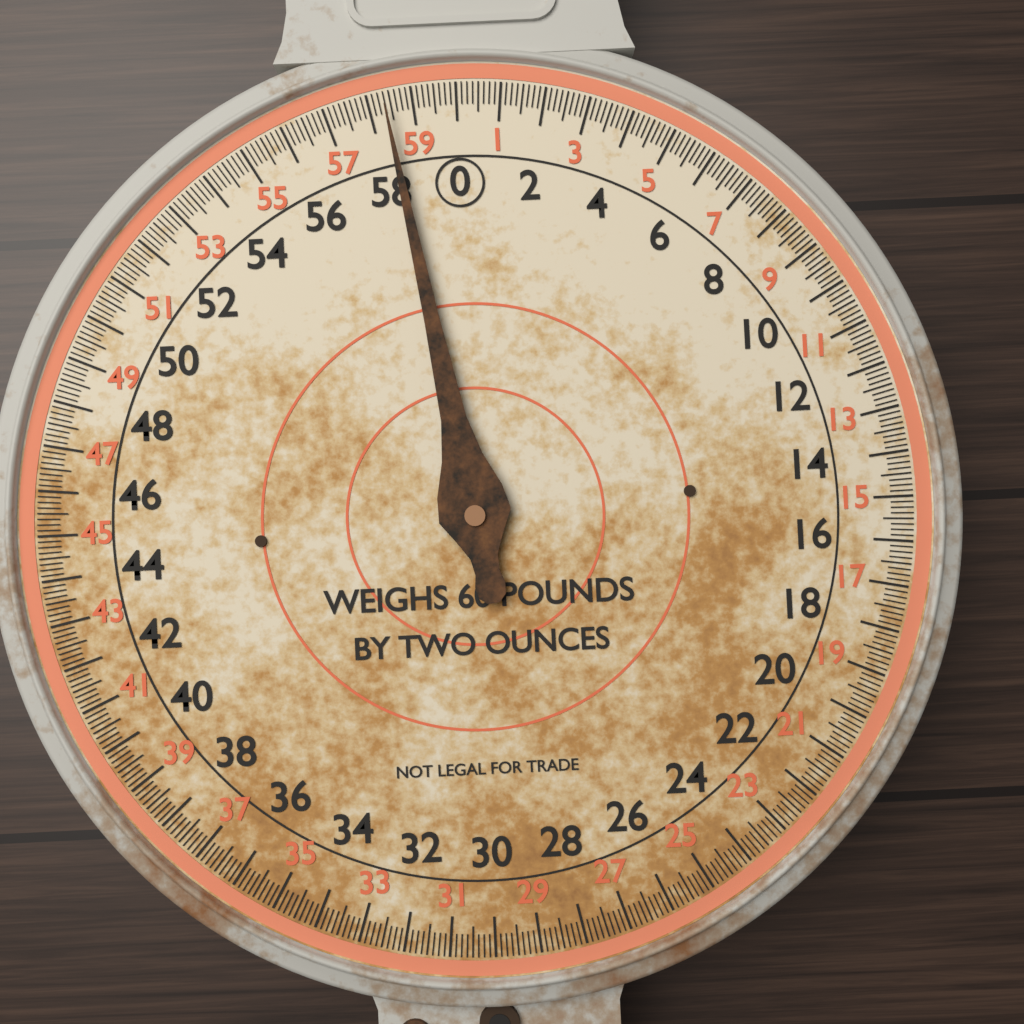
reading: 58.375 lb
